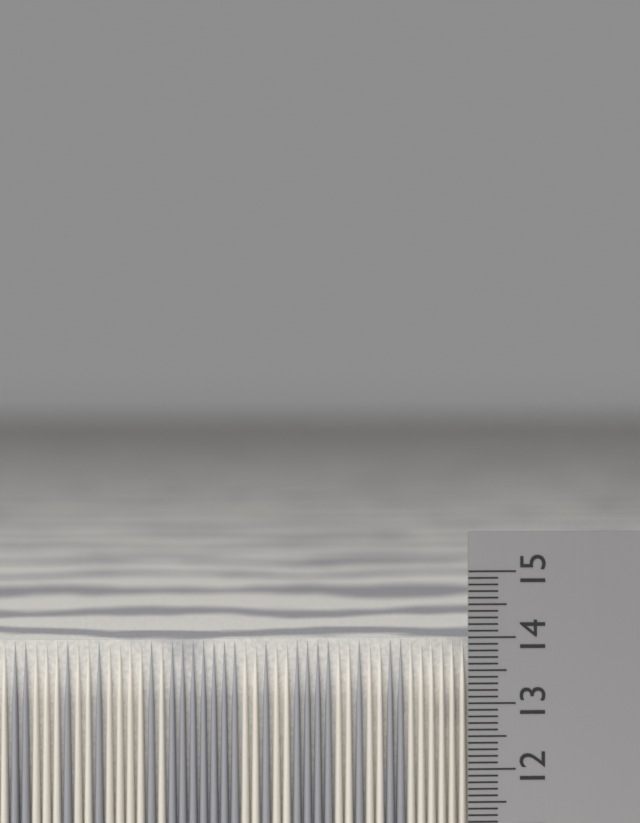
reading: 13.9 cm
